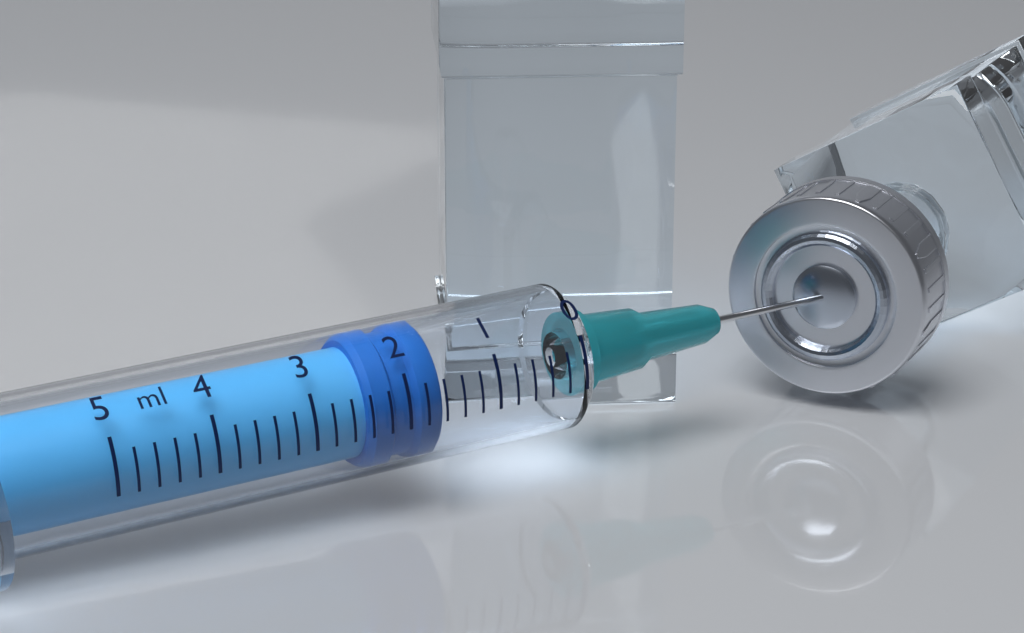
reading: 1.6 ml
